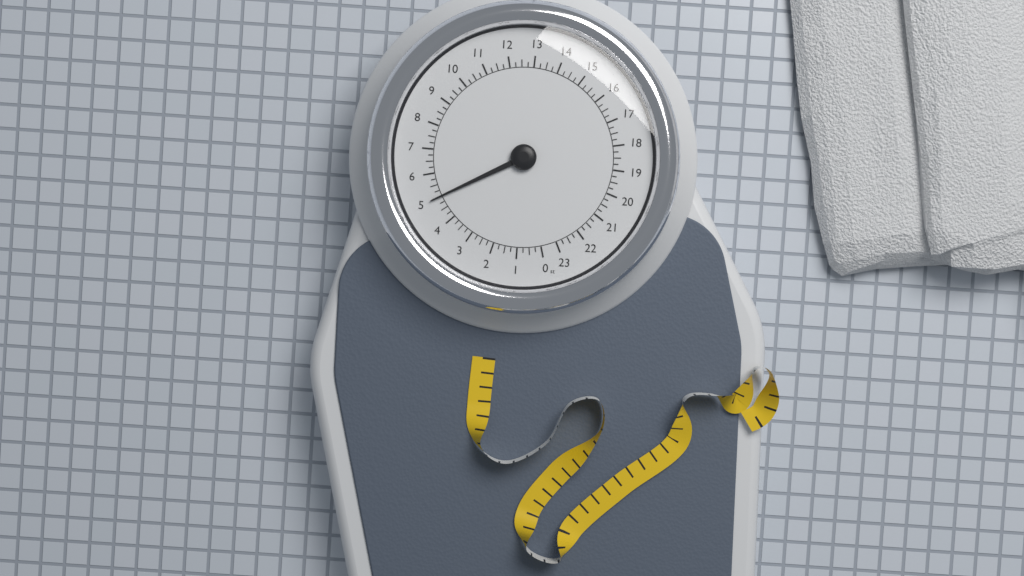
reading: 5.00 st
